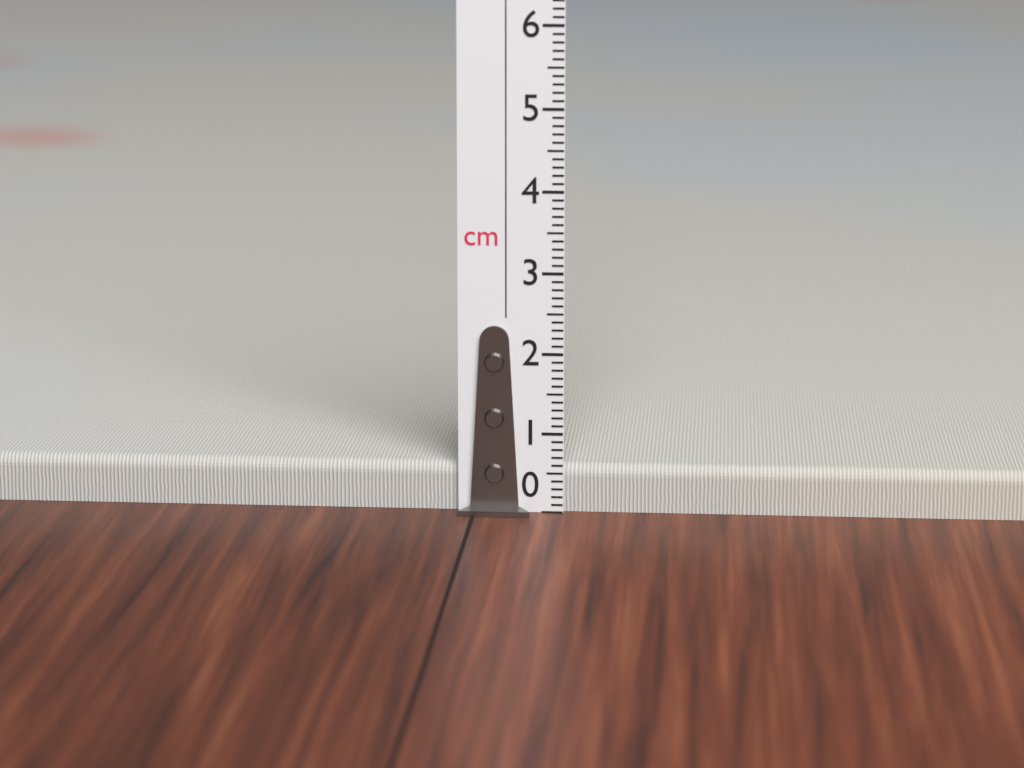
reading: 0.6 cm
